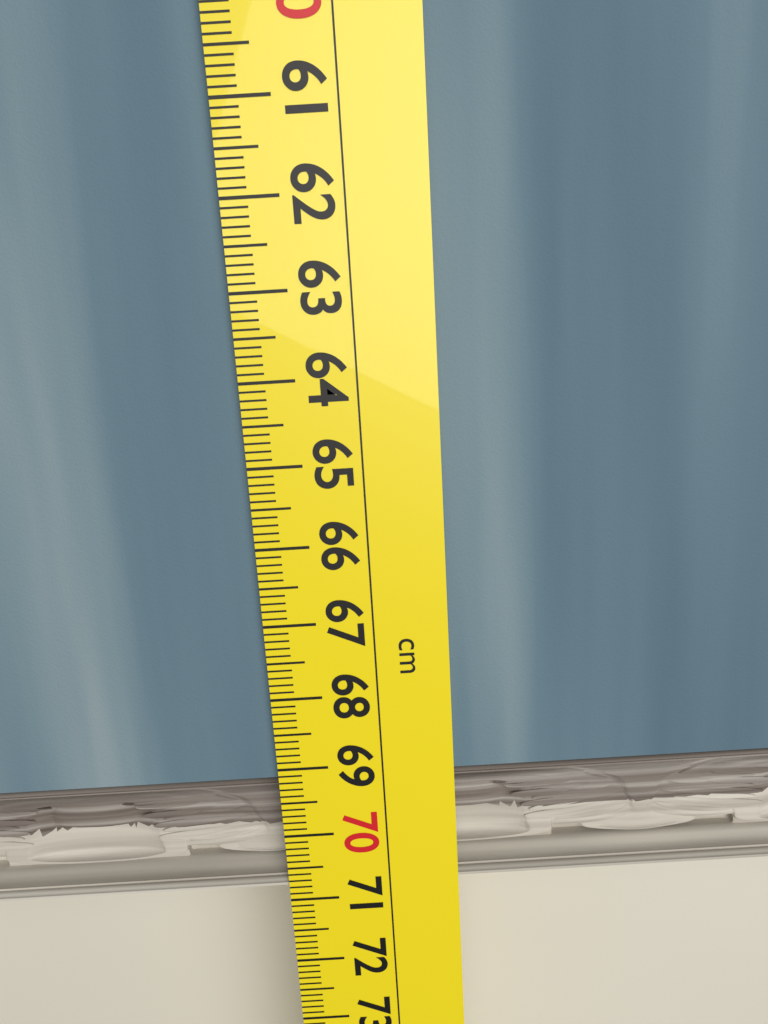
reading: 70.8 cm
